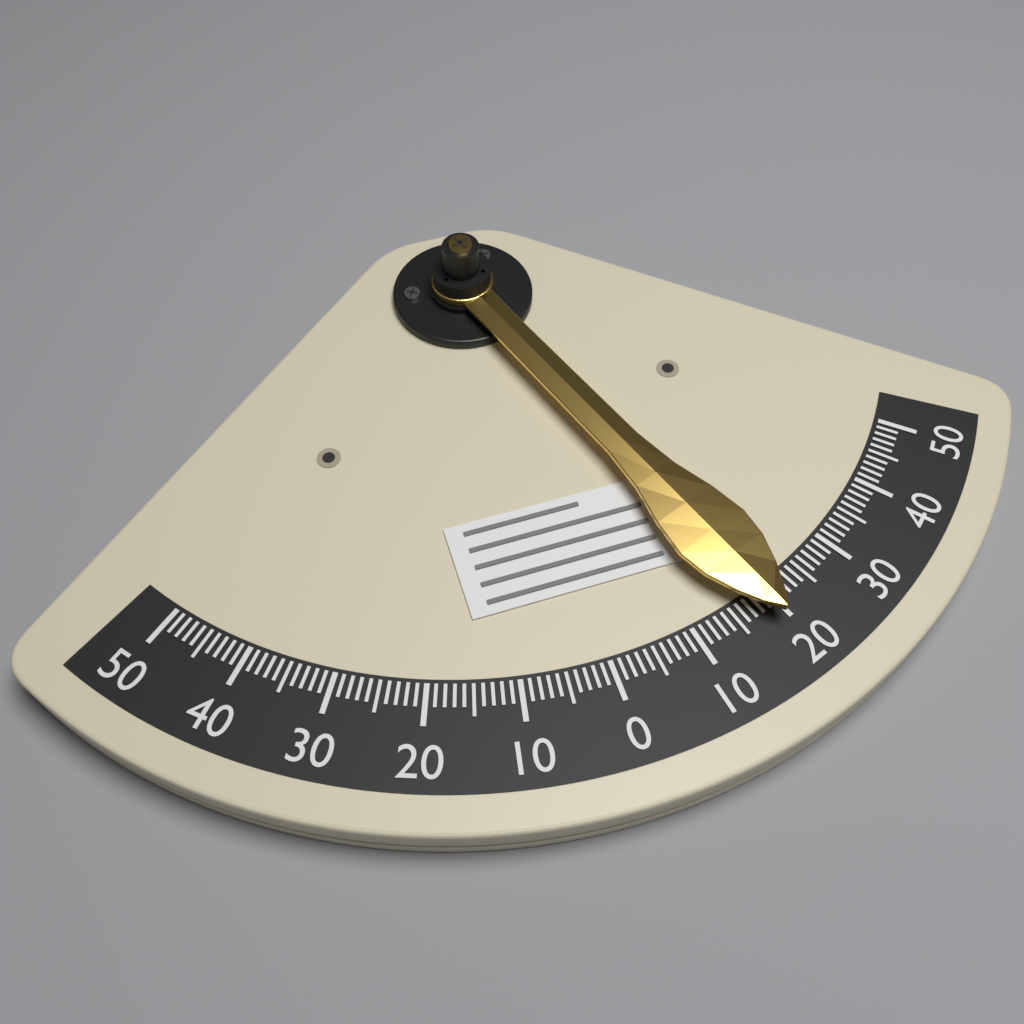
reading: -19 (no unit)
